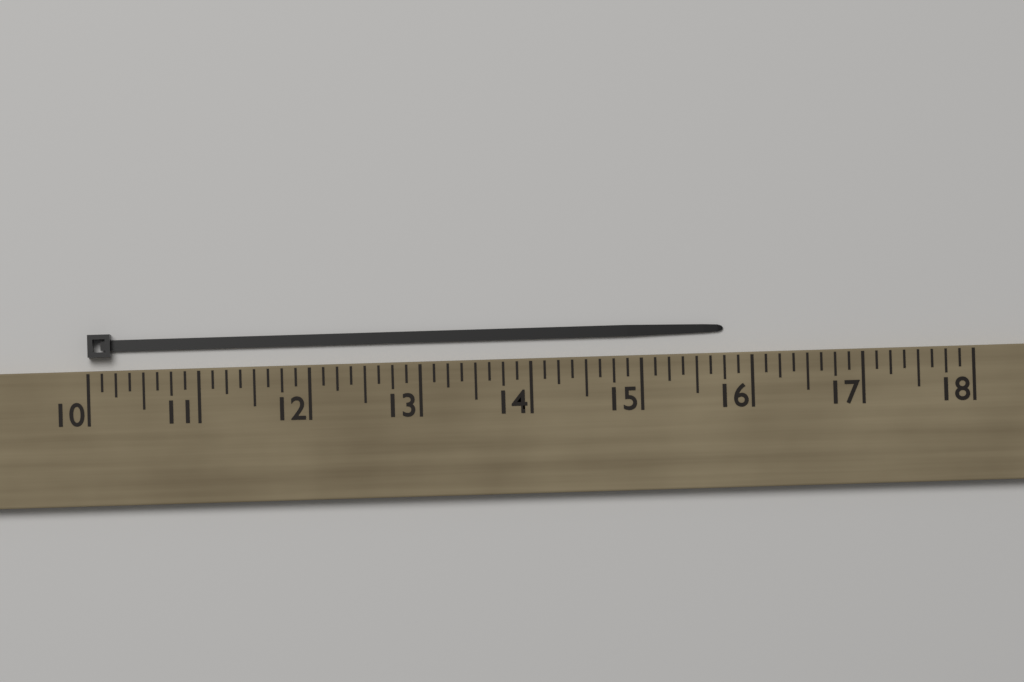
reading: 15.750 (no unit)
